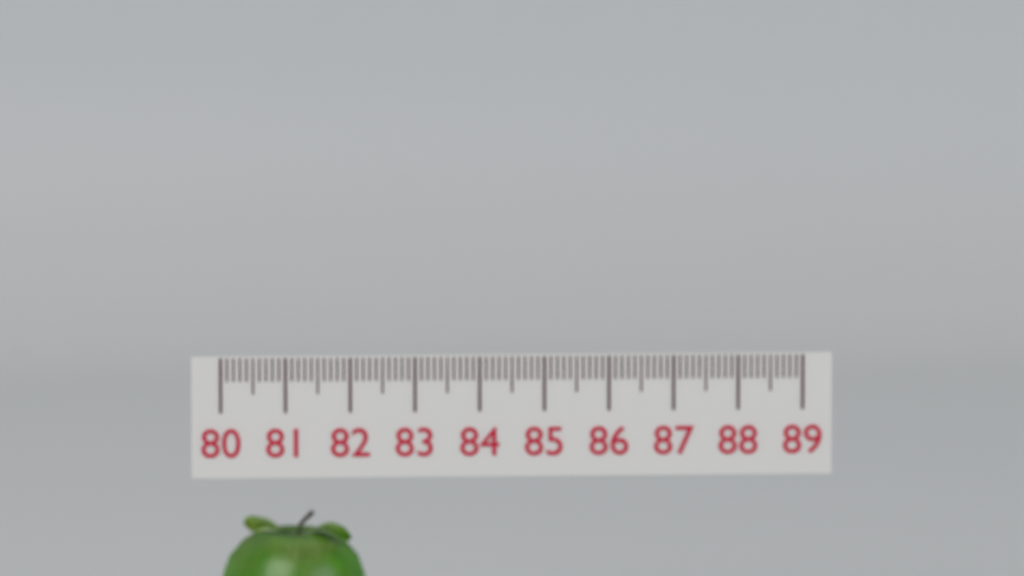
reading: 82.3 (no unit)
